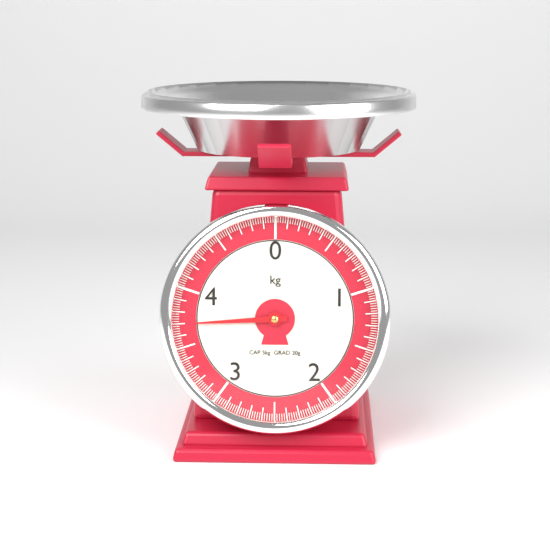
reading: 3.70 kg
